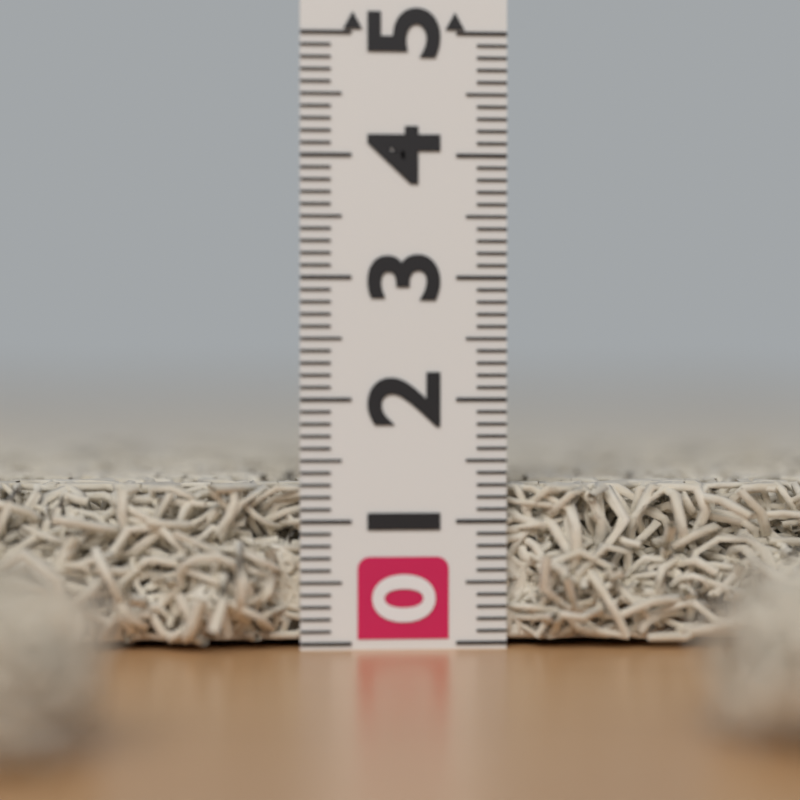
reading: 1.3 (no unit)
